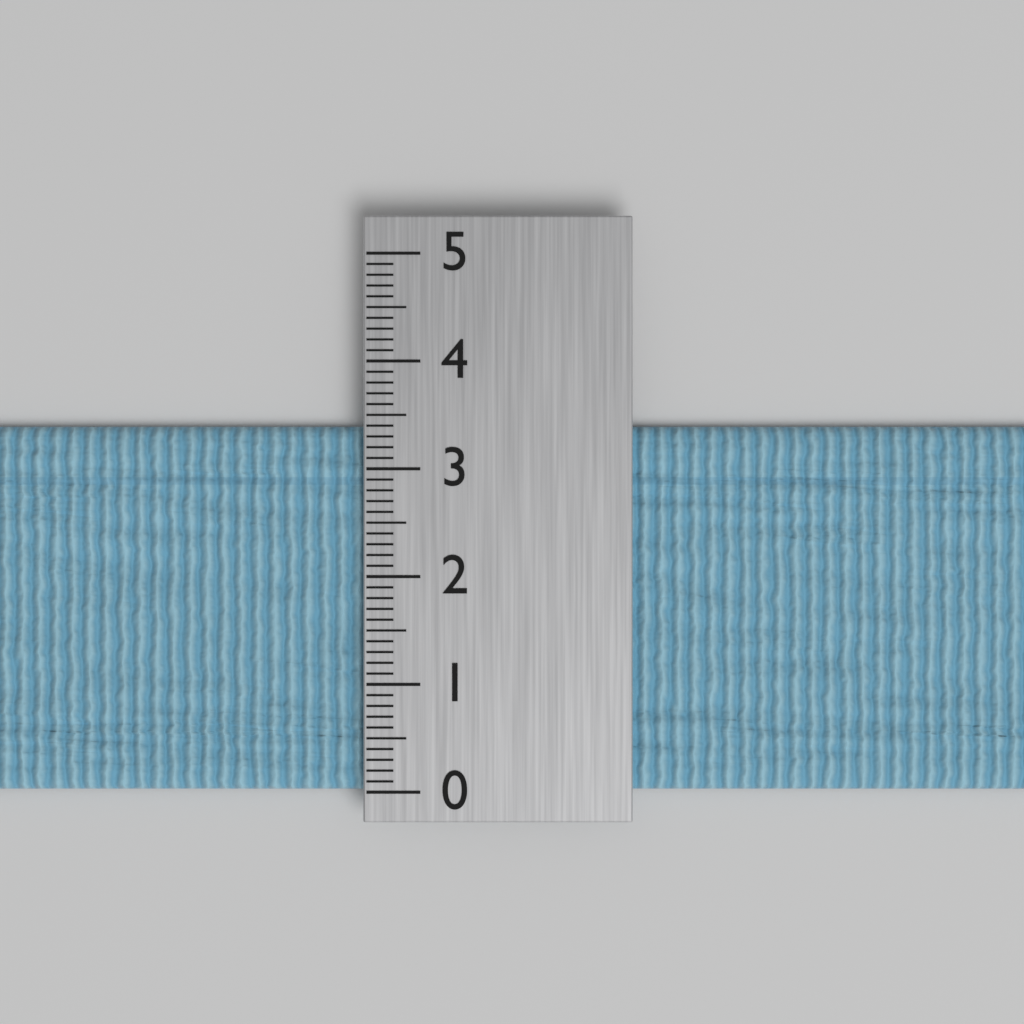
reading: 3.4 (no unit)
